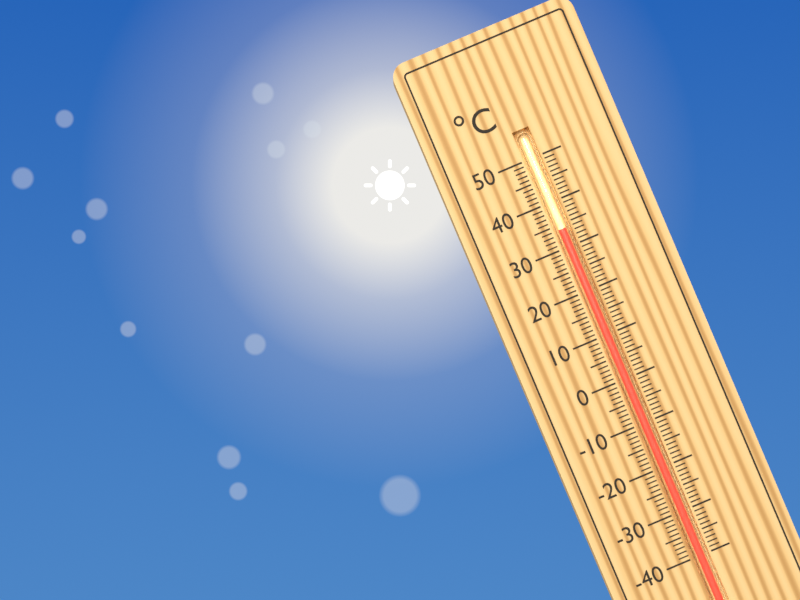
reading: 34 °C
